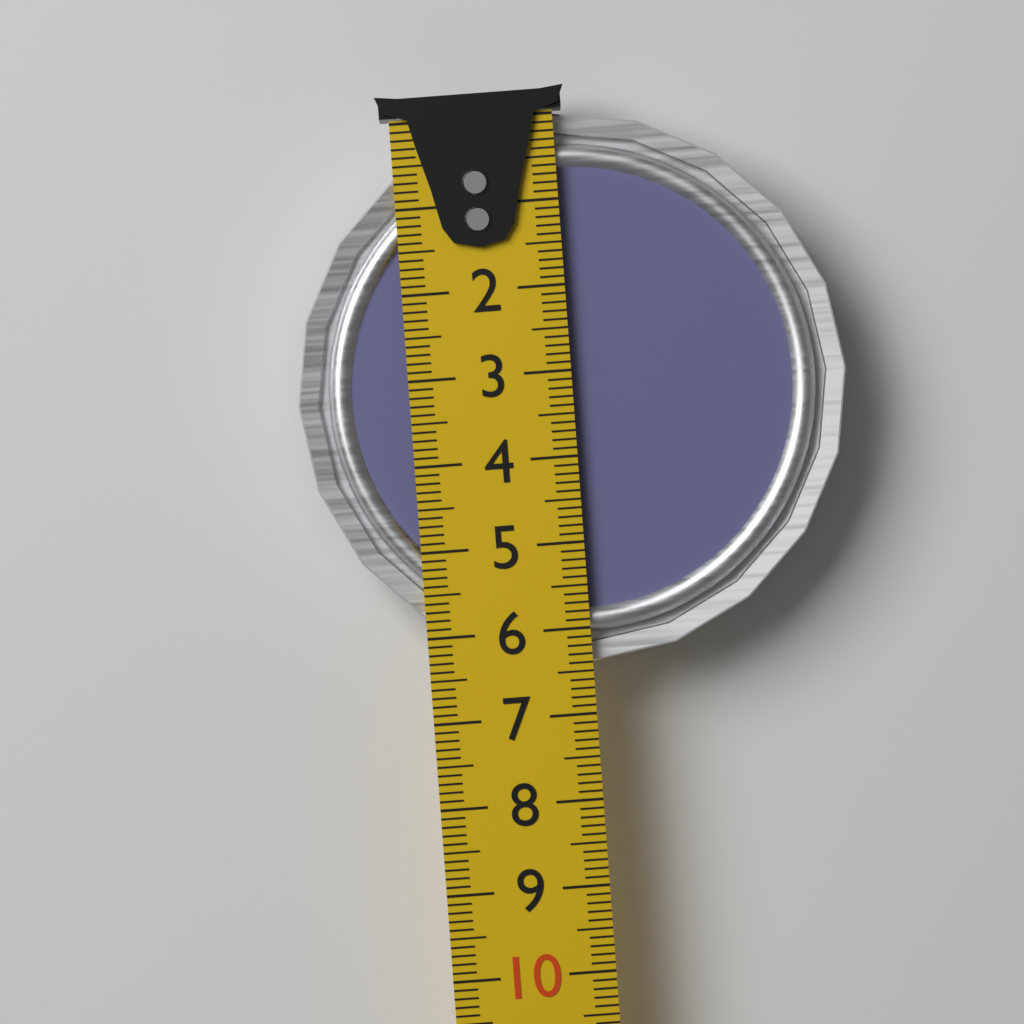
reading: 6.4 cm
